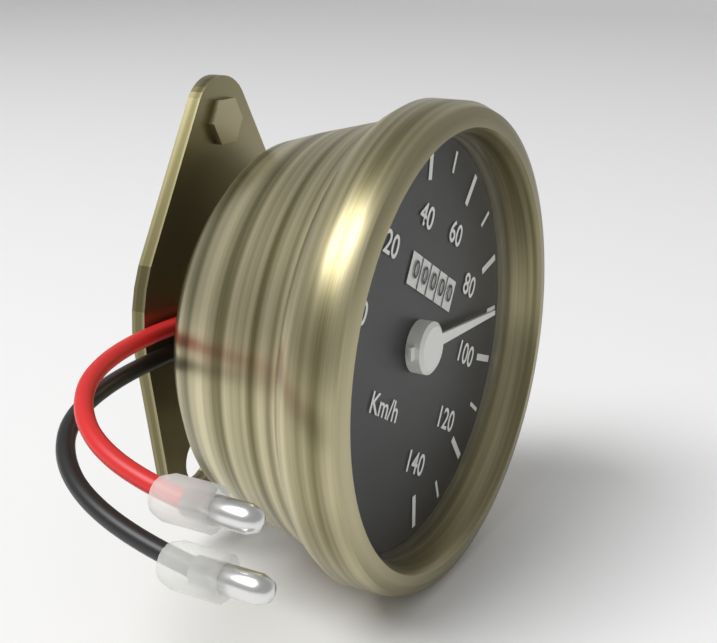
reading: 90 km/h
